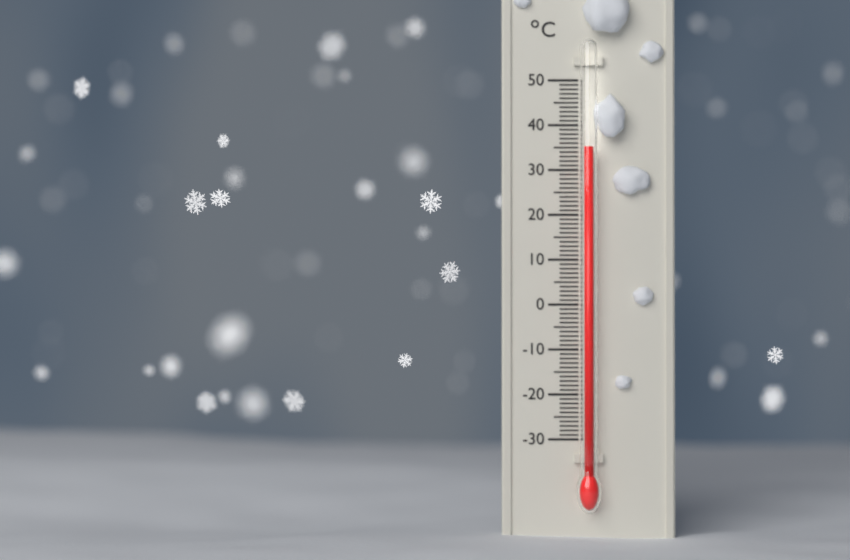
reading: 35 °C
